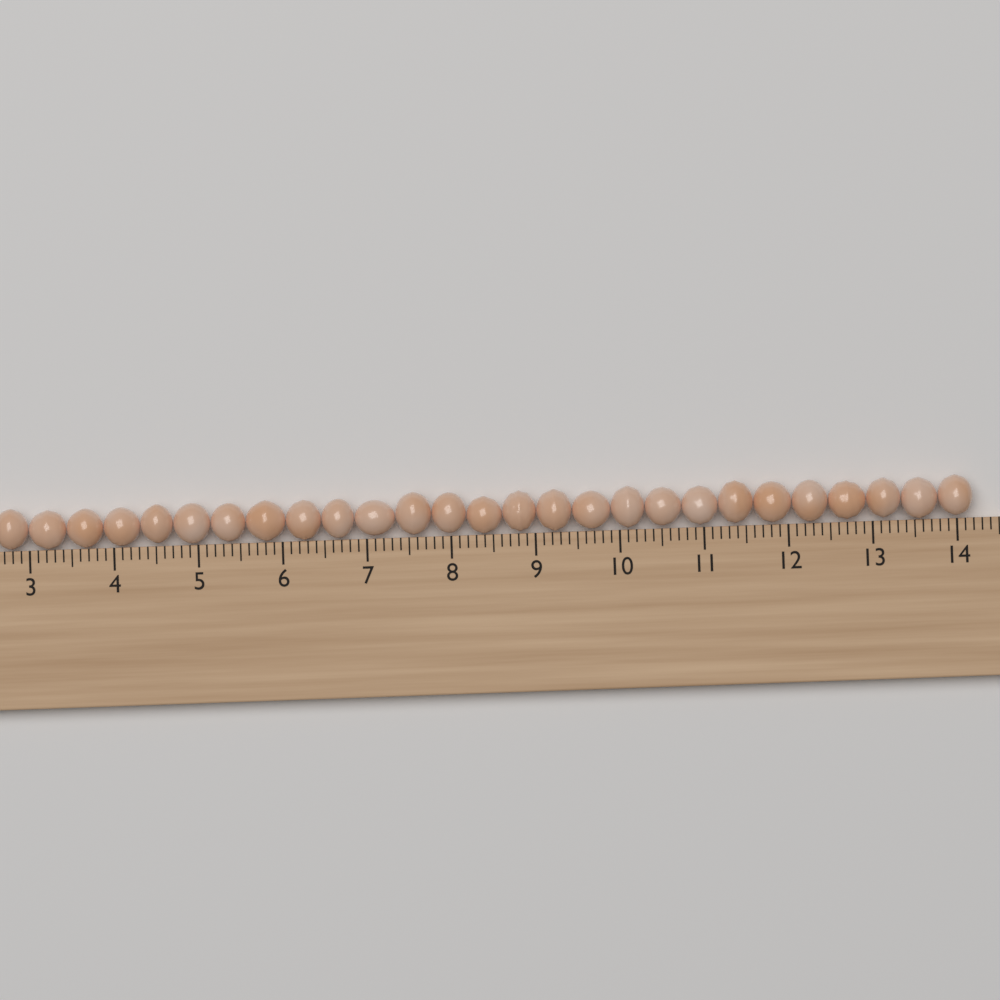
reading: 14.2 cm
